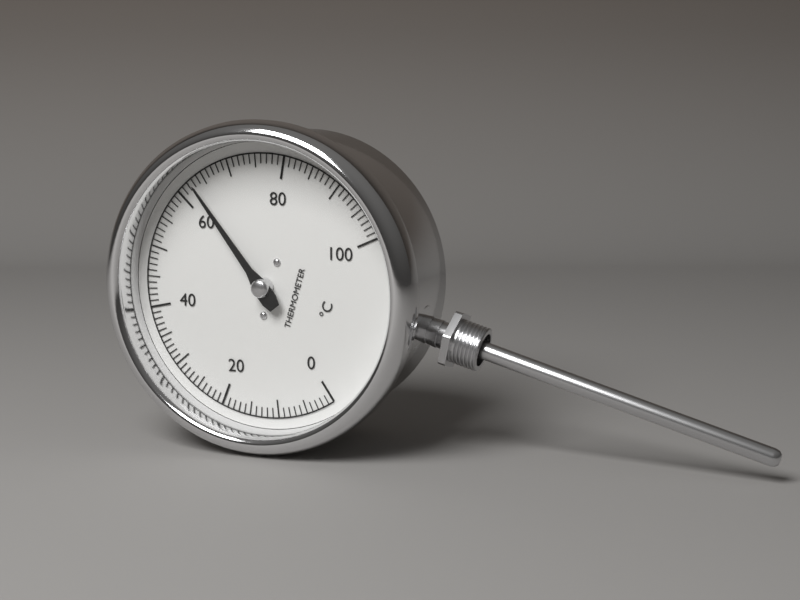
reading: 63 °C
